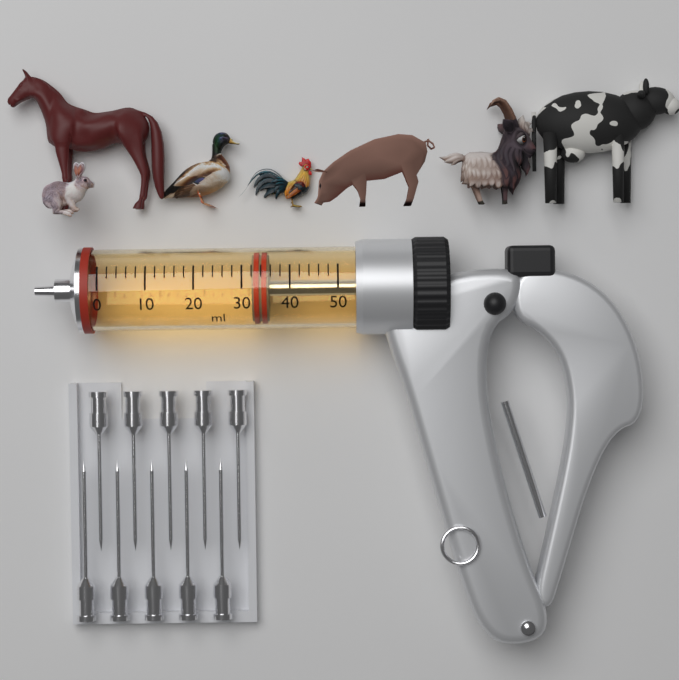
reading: 32 ml
